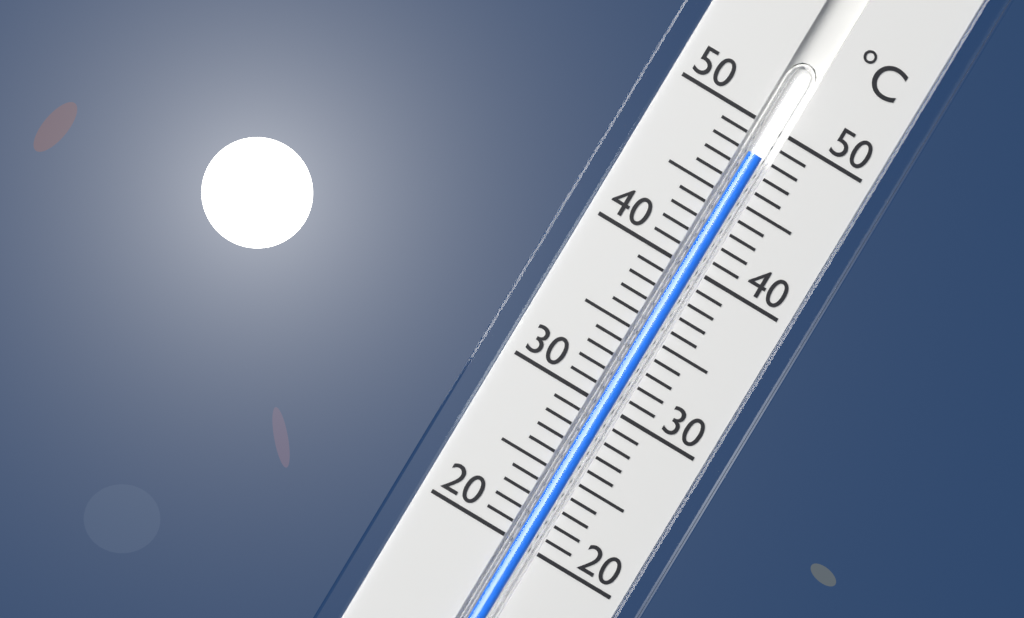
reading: 48 °C
